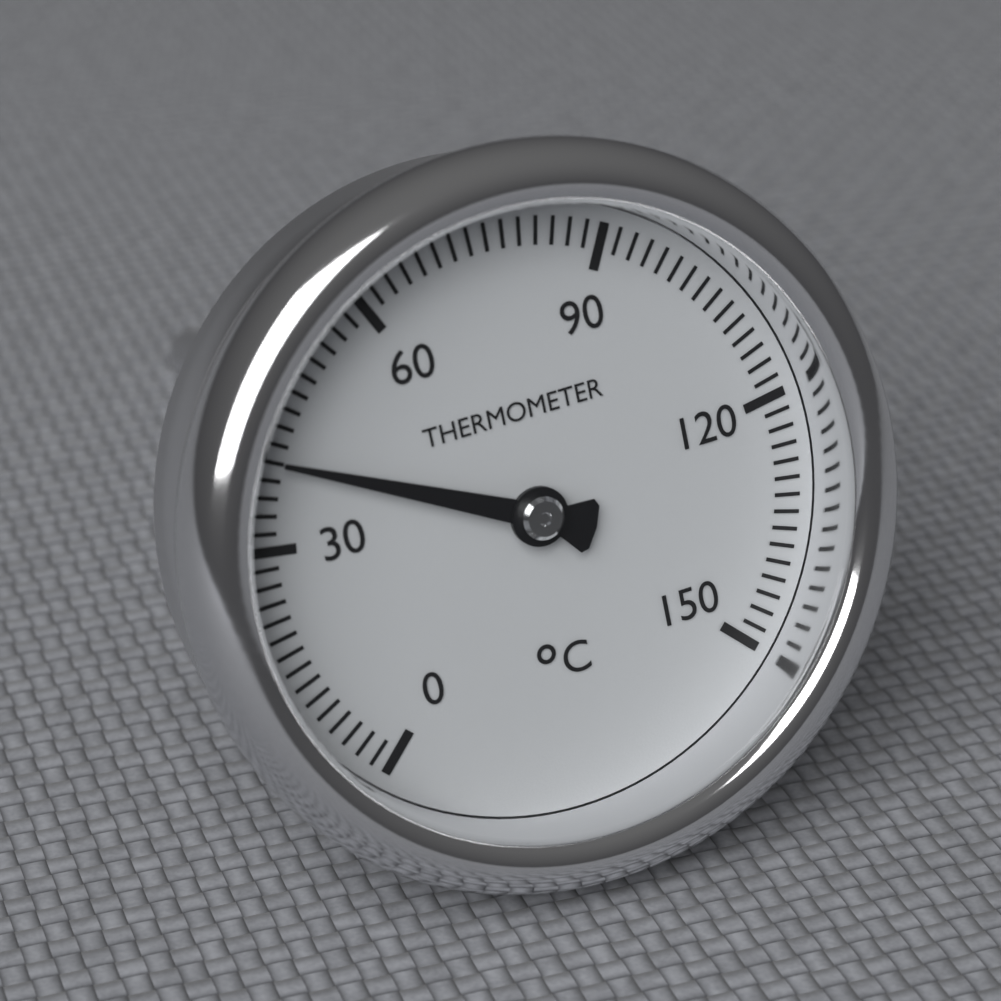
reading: 40 °C
